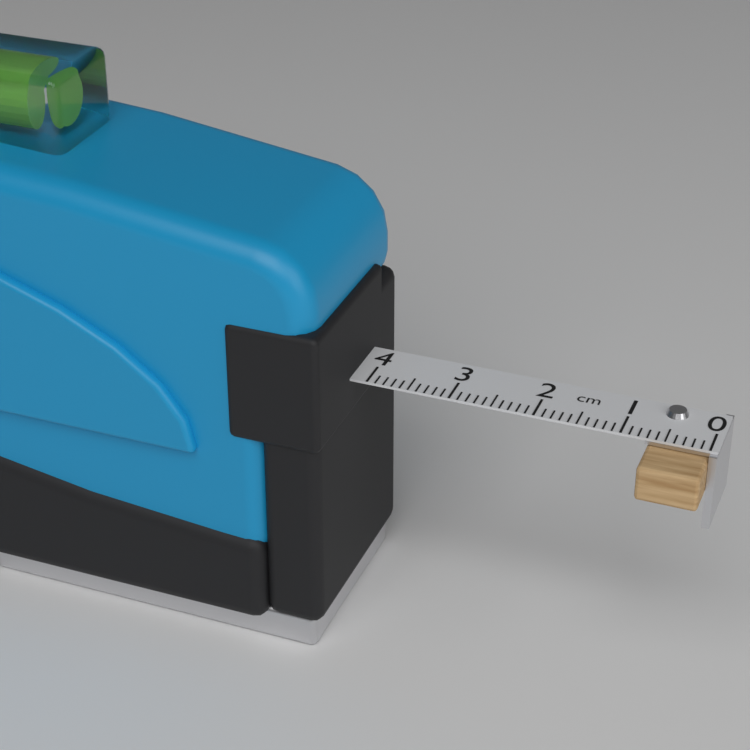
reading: 0.7 cm
